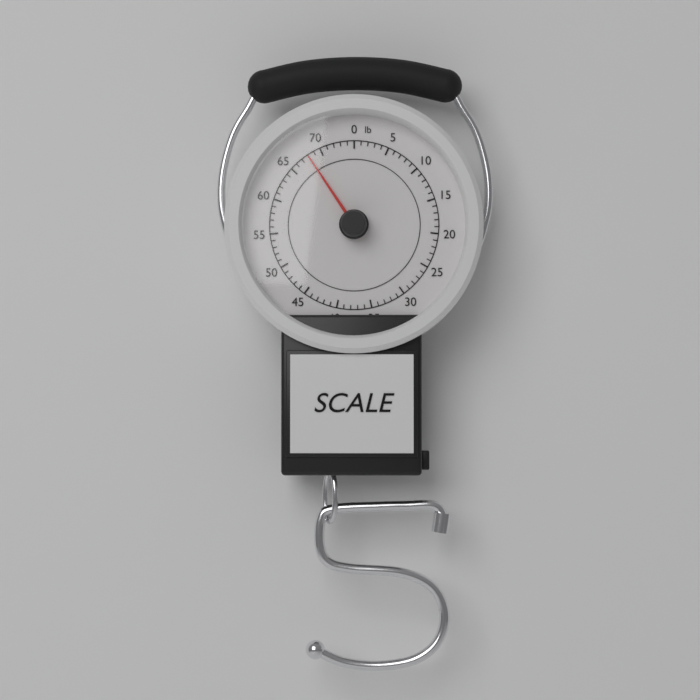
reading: 68 lb
